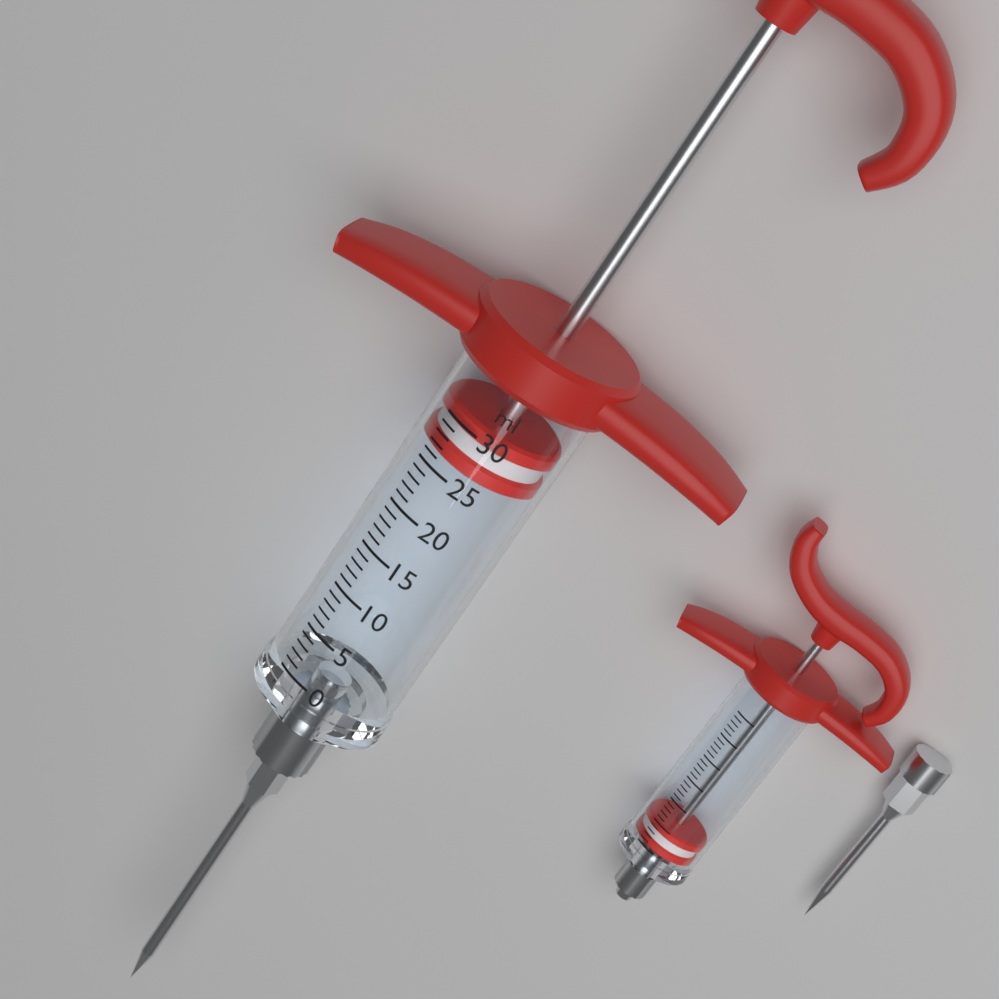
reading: 26 ml
